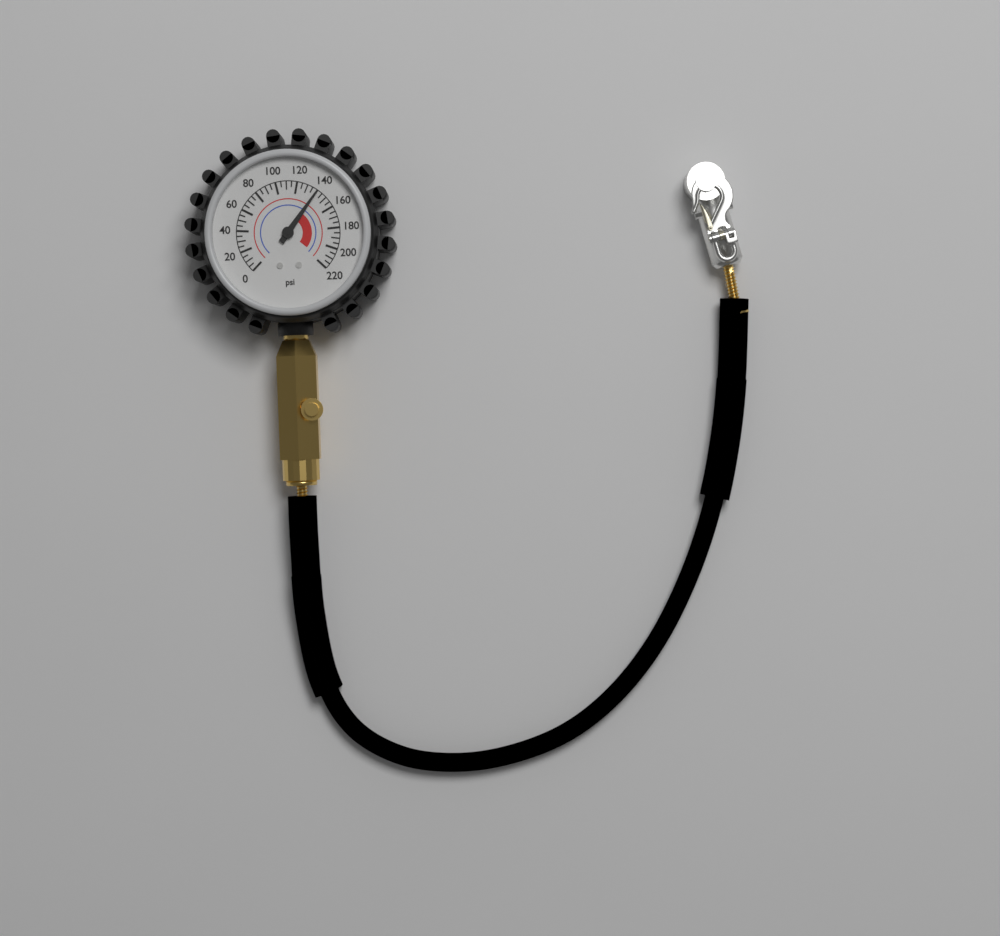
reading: 140 psi
